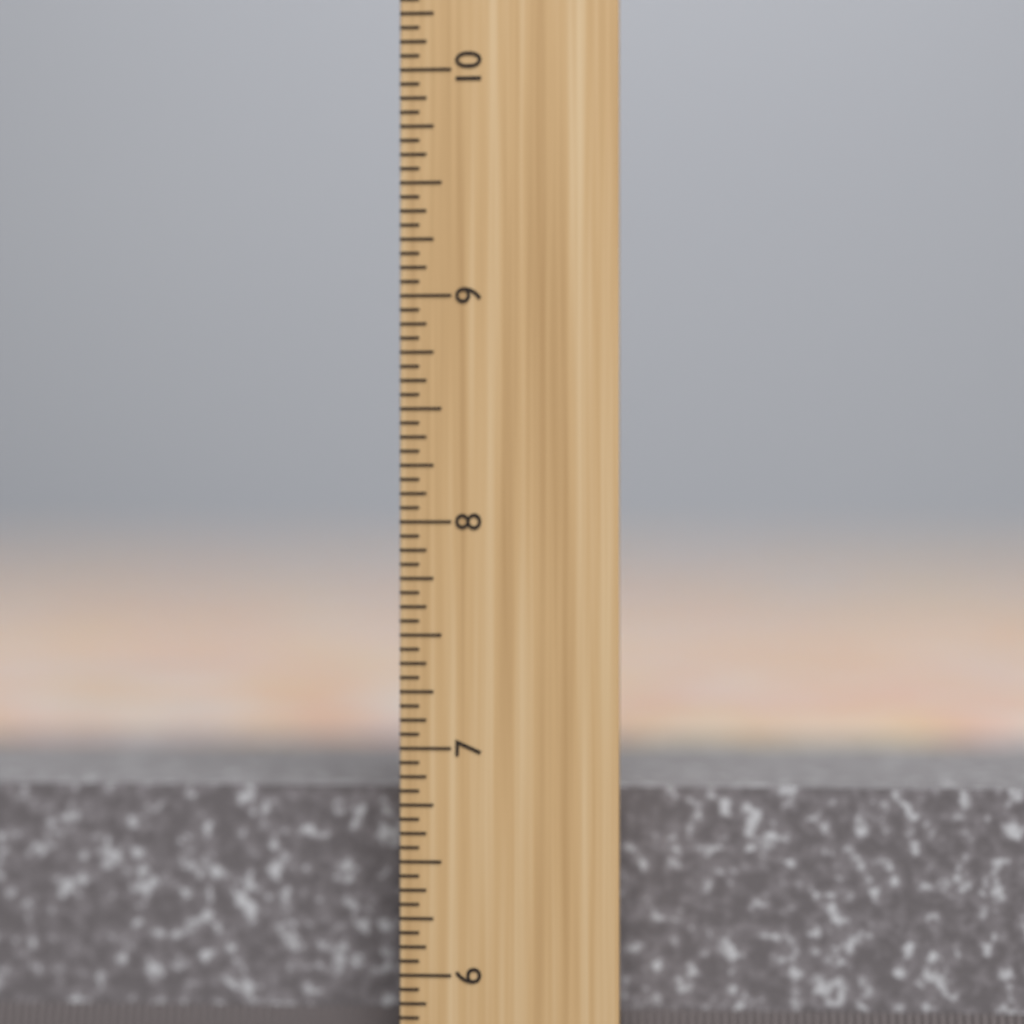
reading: 6.8125 inch
